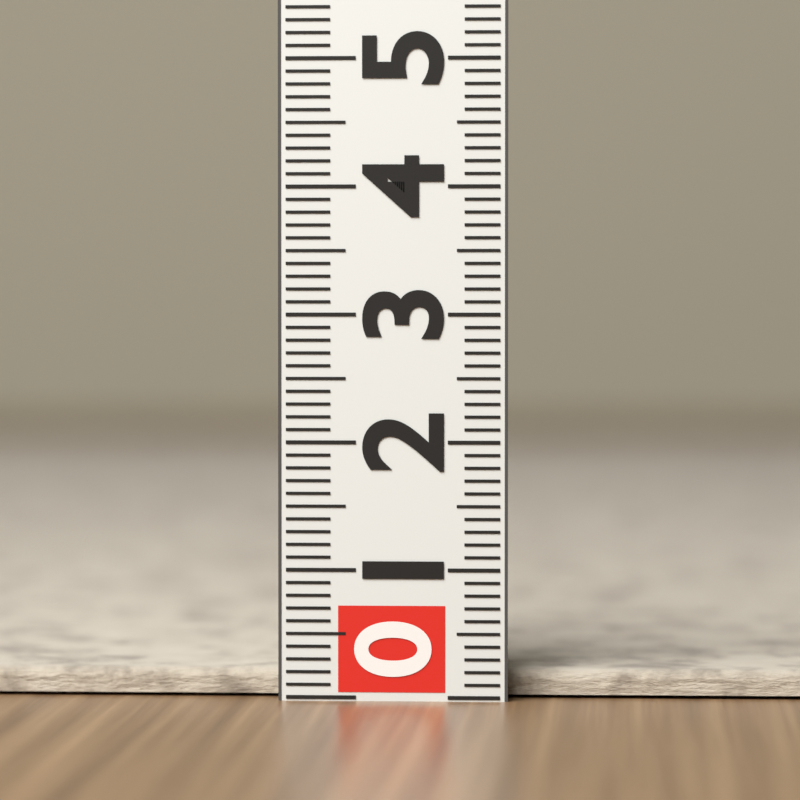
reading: 0.2 (no unit)
